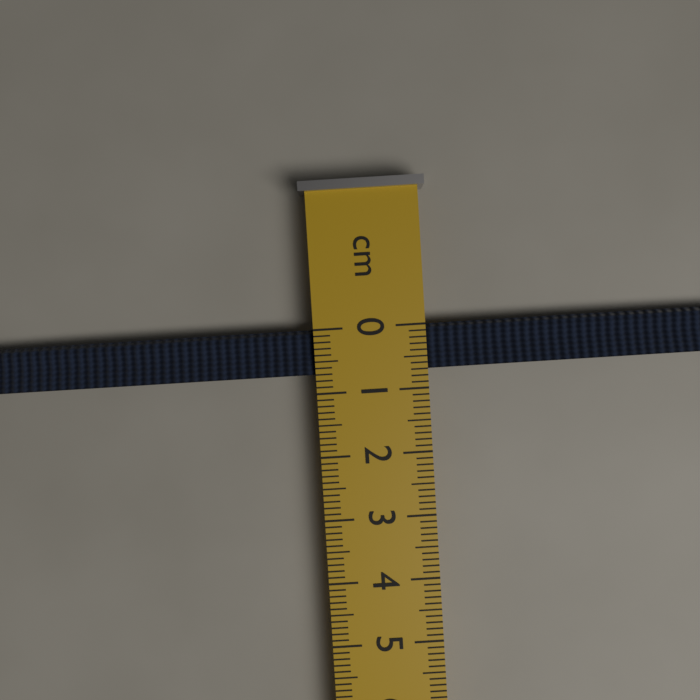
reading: 0.7 cm
